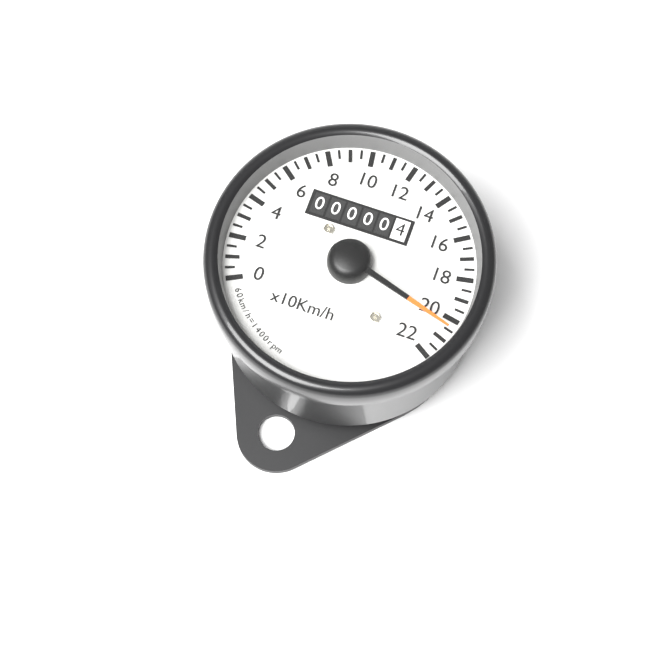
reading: 20.5 x10 km/h
